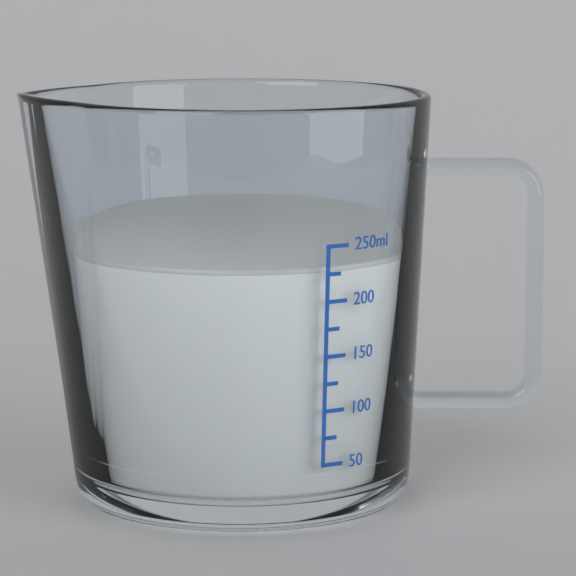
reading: 230 ml
